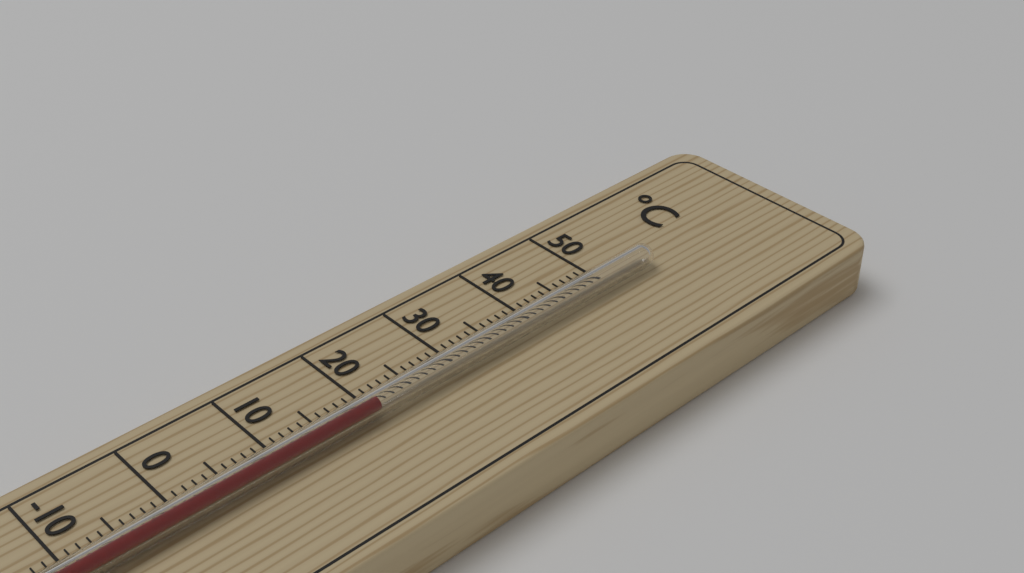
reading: 20 °C
